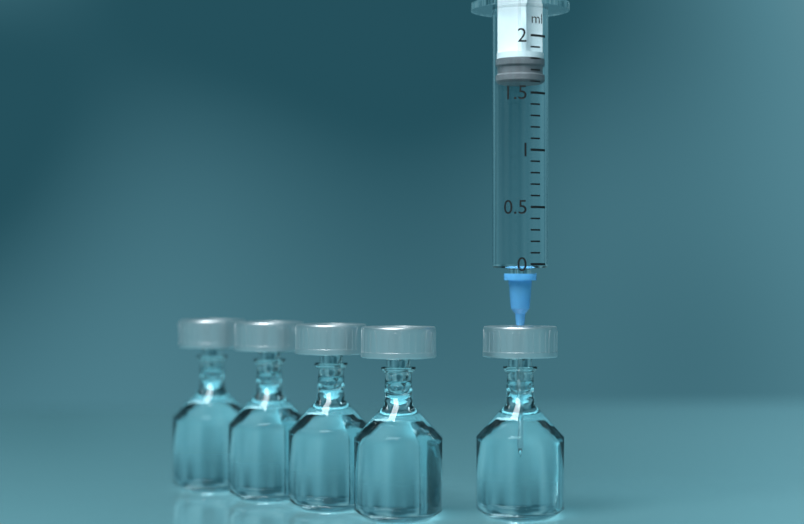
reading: 1.6 ml
